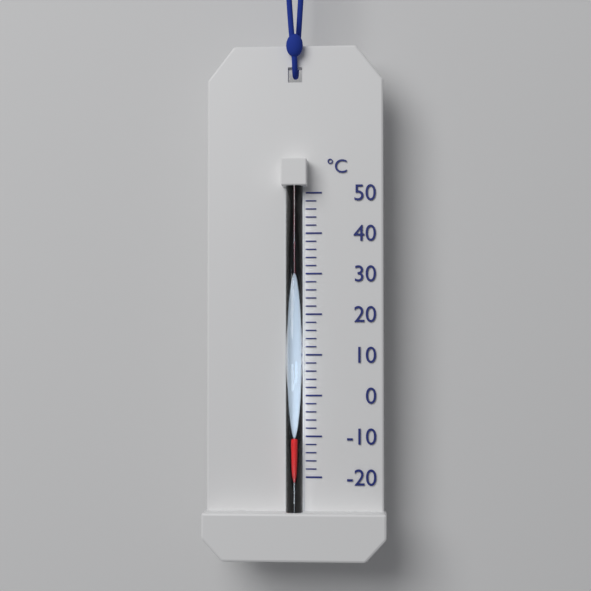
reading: -10 °C
